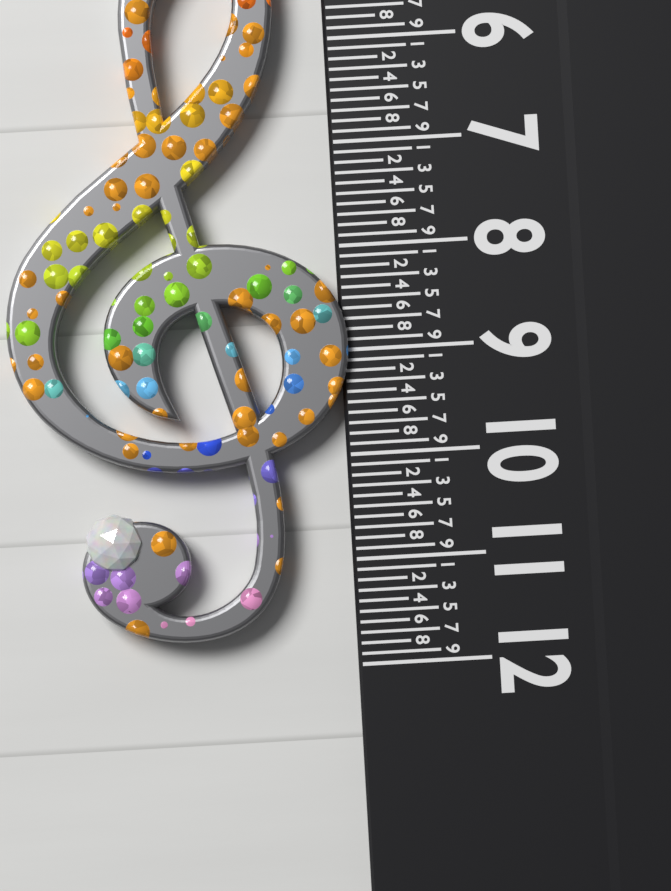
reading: 11.7 cm
